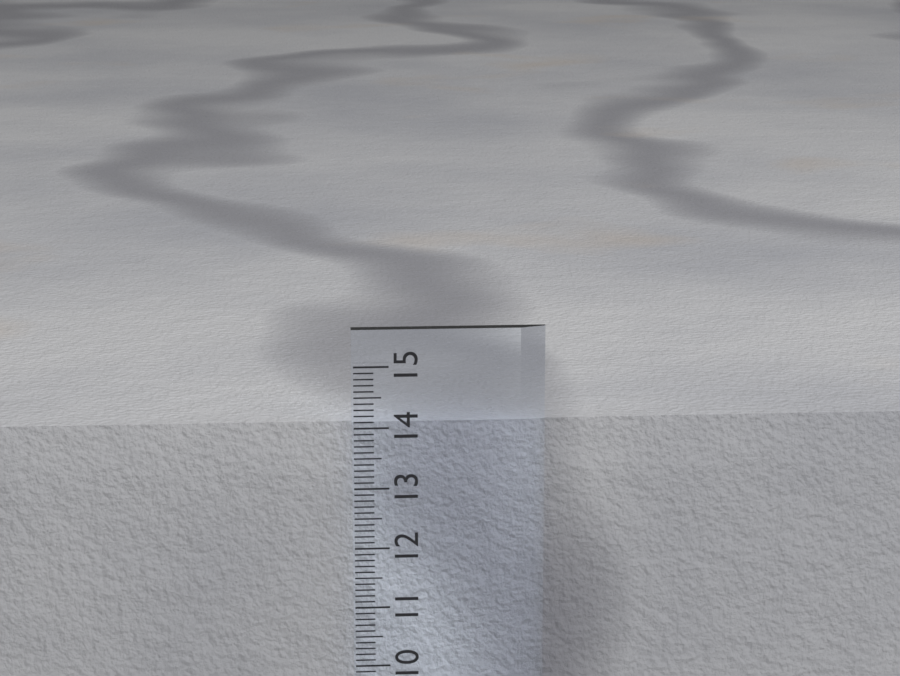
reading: 14.0 cm
